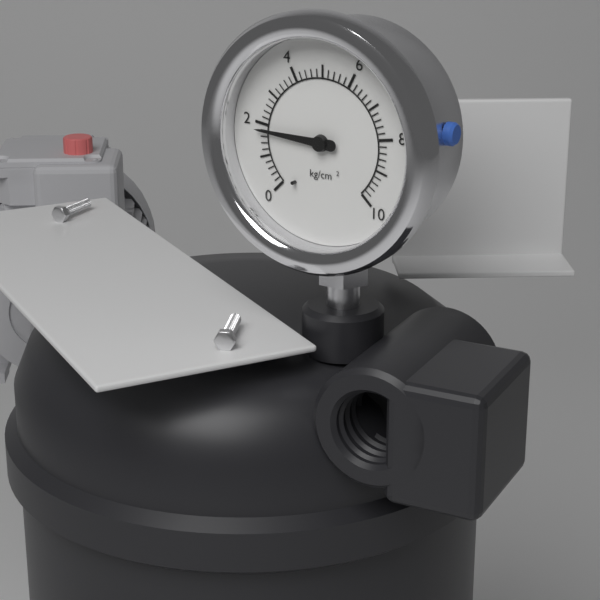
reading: 1.8 kg/cm²
